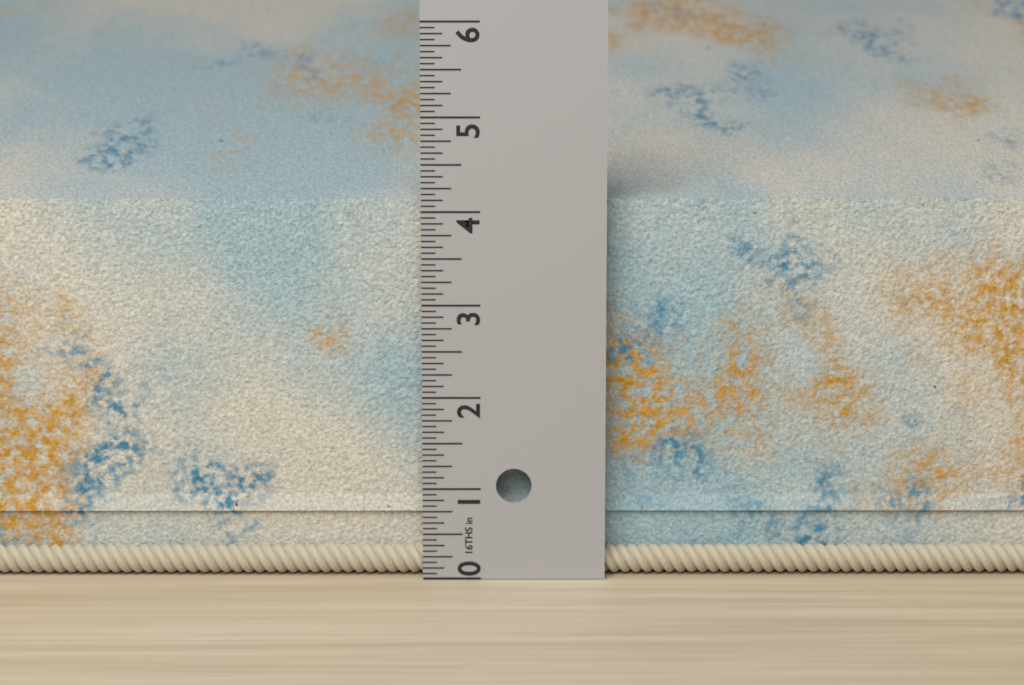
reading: 4.1875 in
